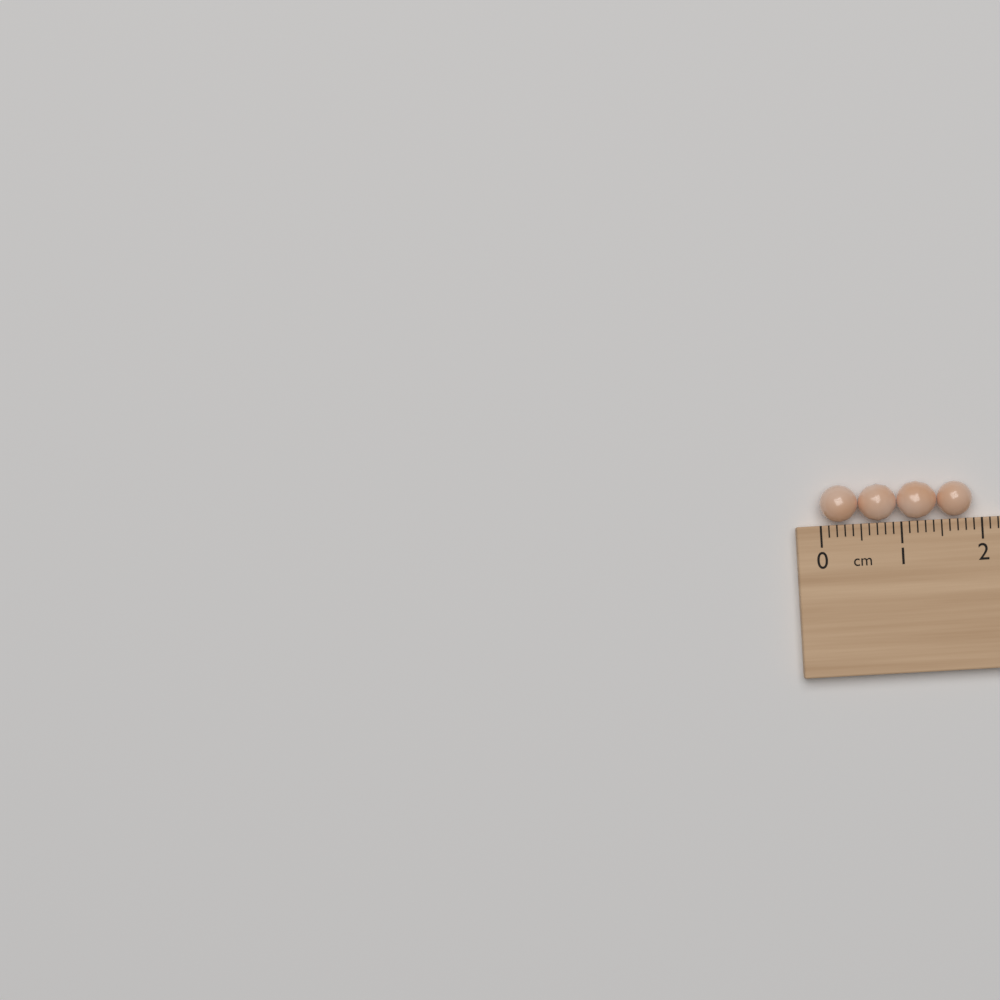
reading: 1.9 cm
